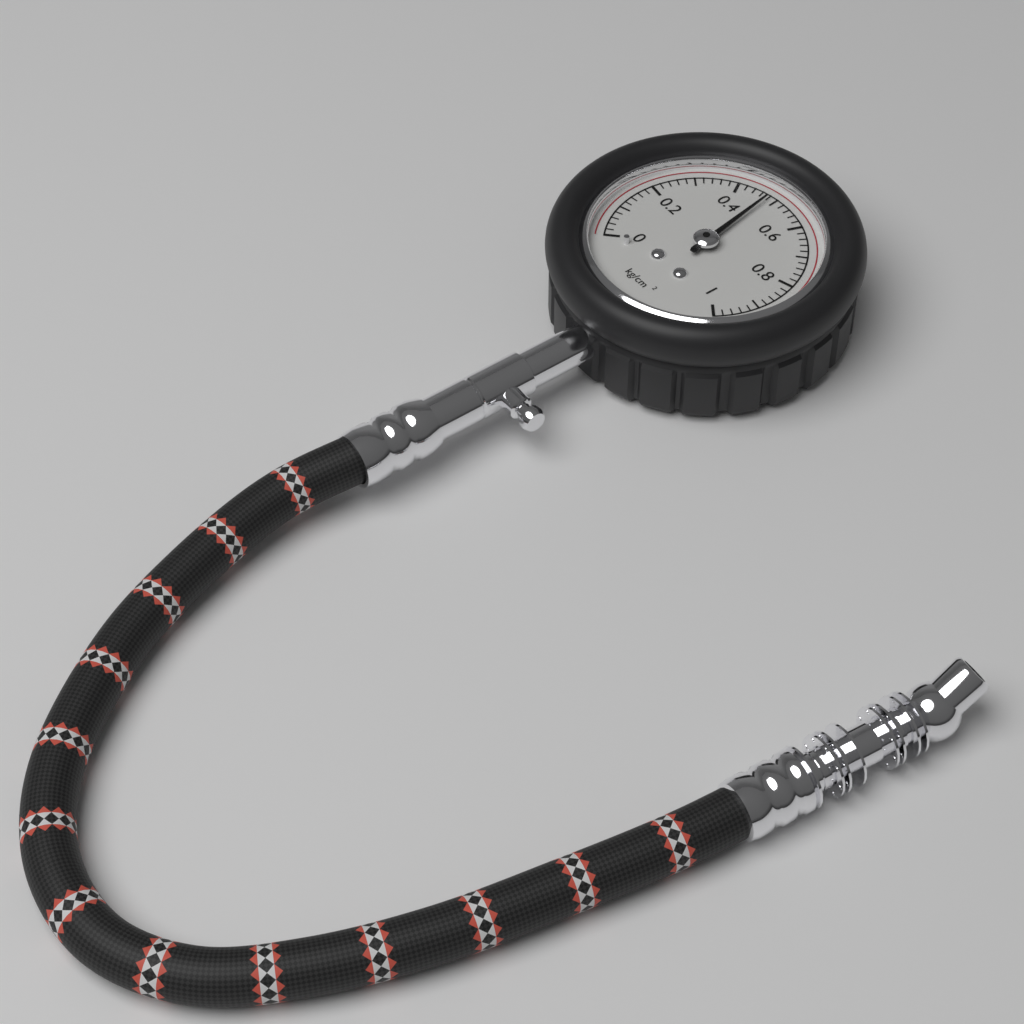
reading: 0.48 kg/cm²
